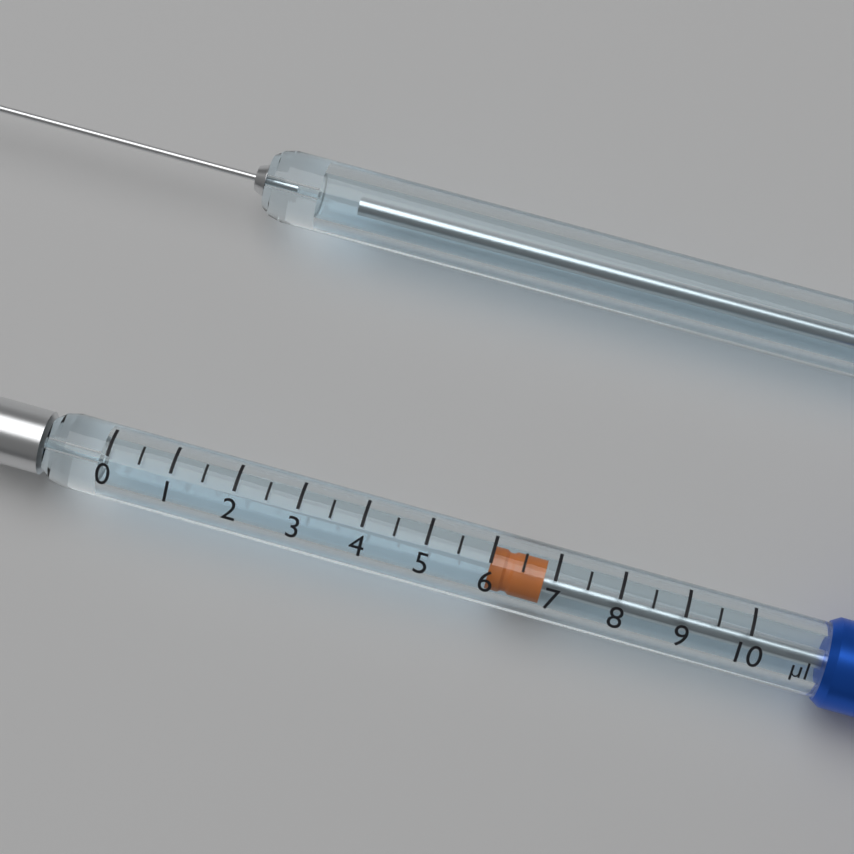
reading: 6.0 µl
